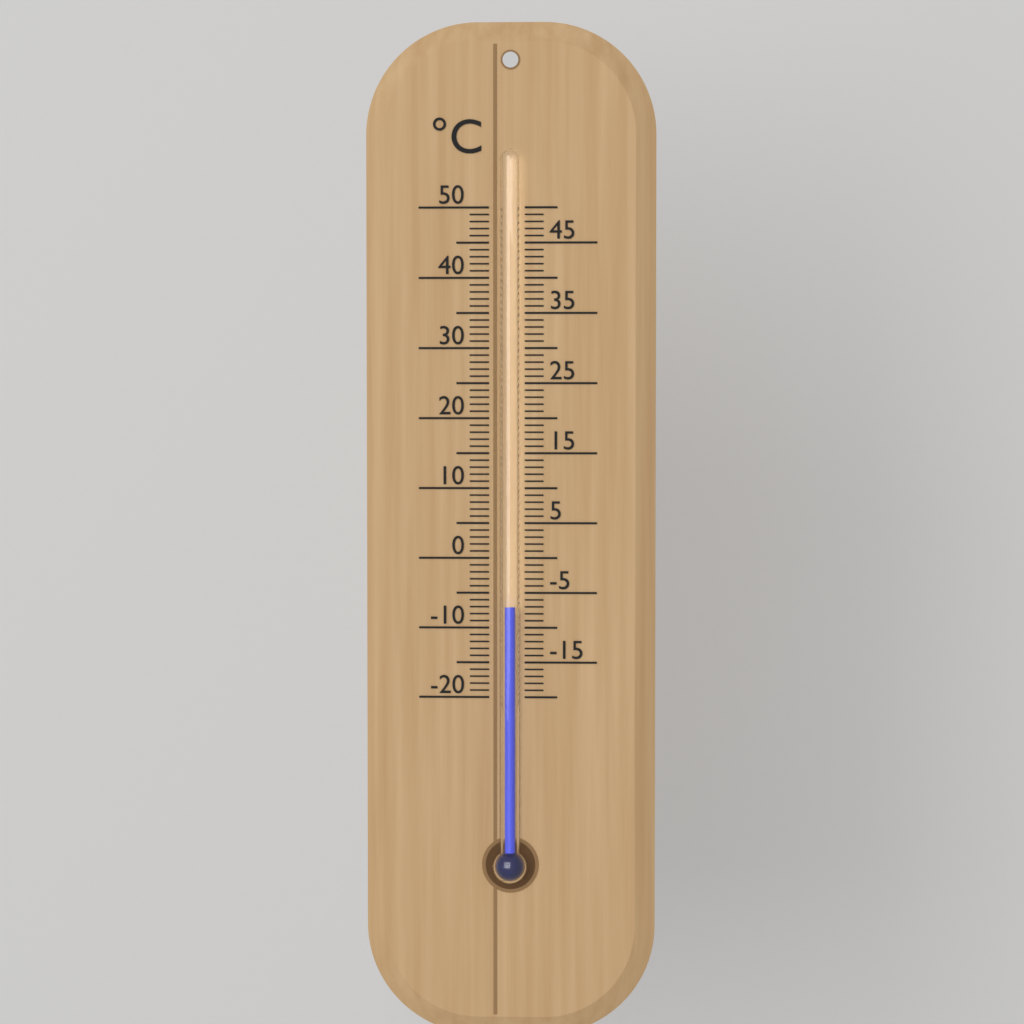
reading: -7 °C
